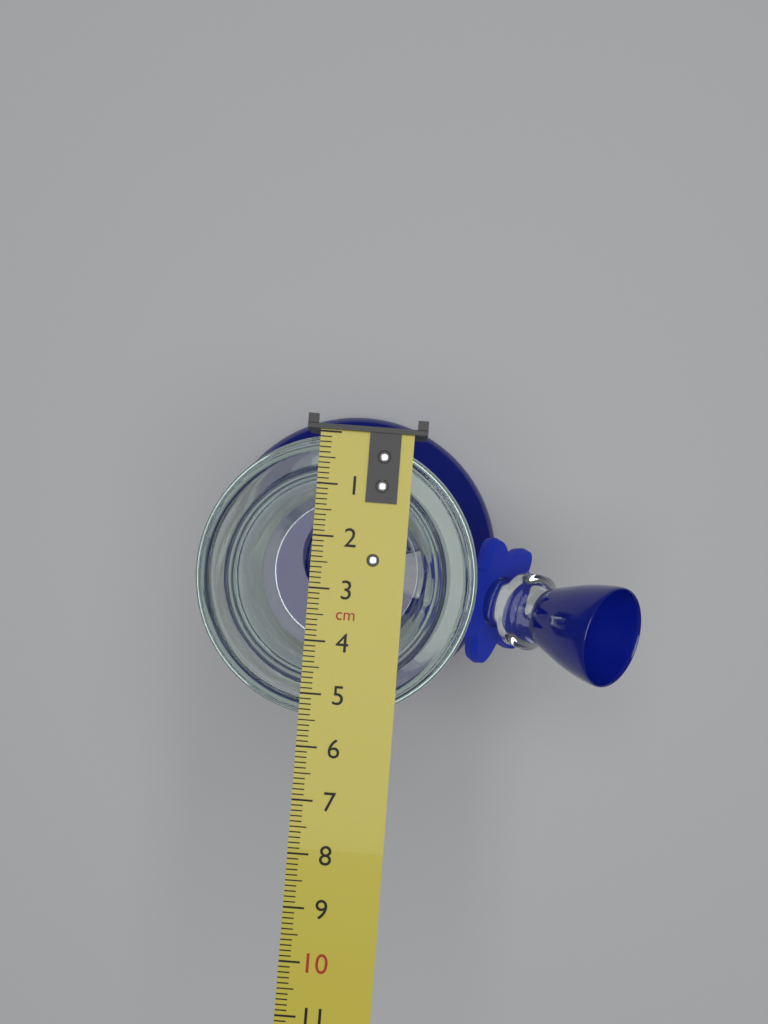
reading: 5.5 cm
